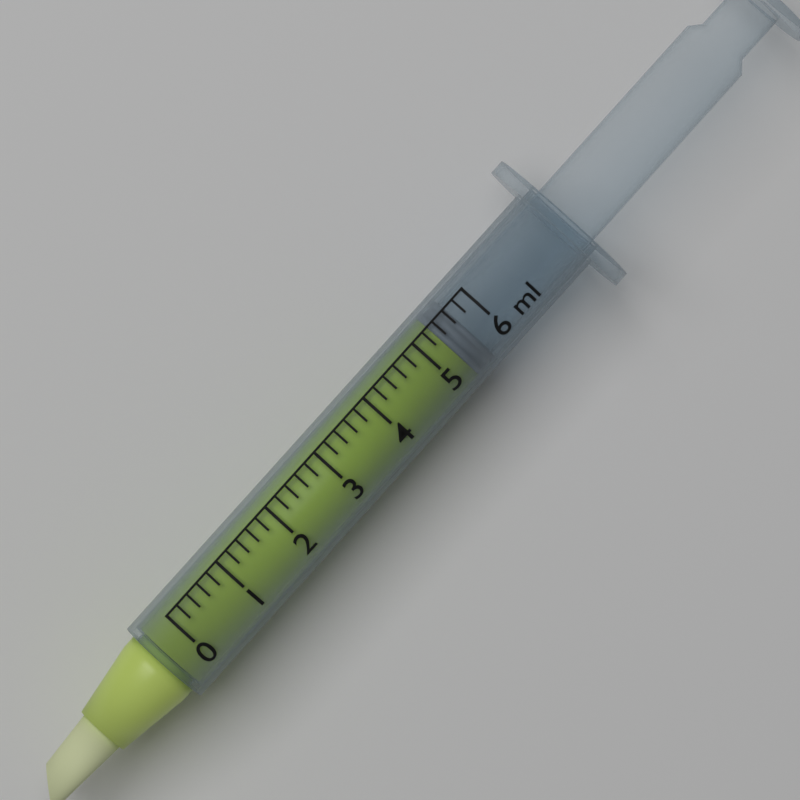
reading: 5.3 ml
